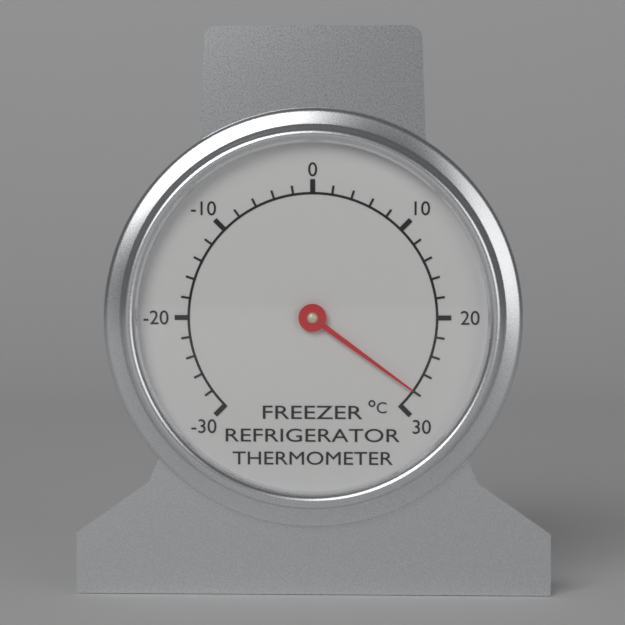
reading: 28 °C
